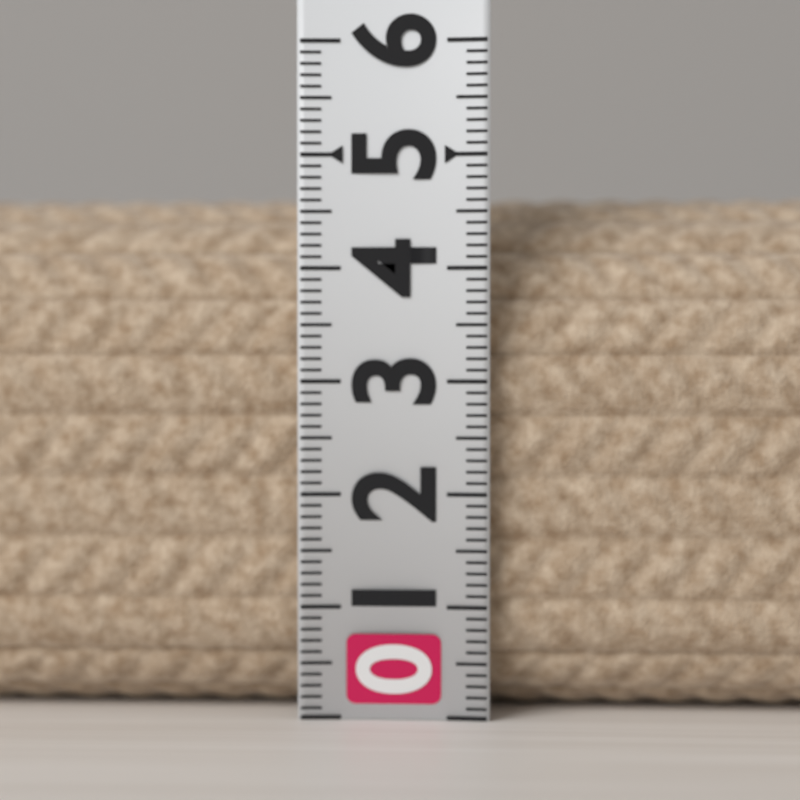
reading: 4.7 (no unit)
